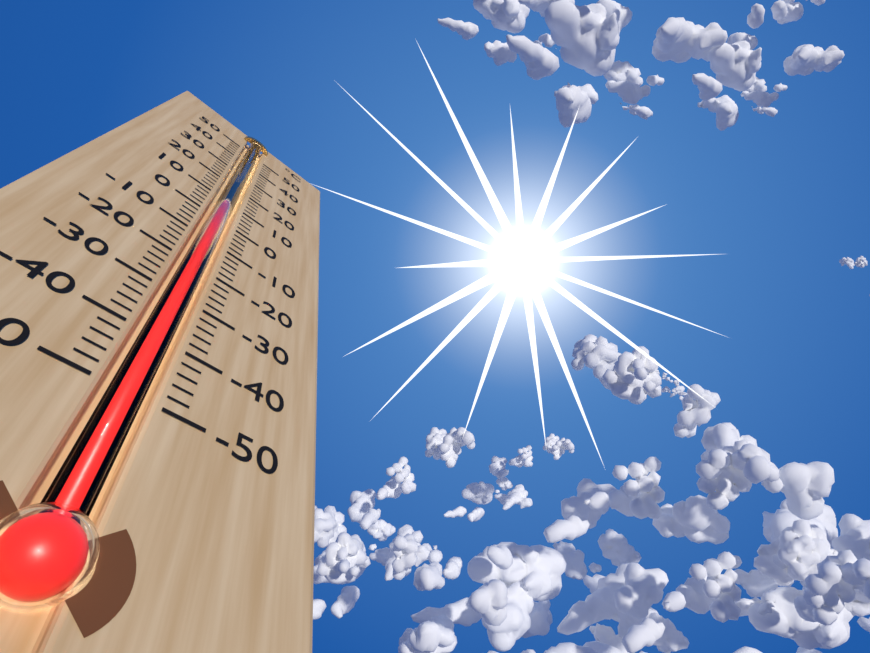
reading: 8 °C
